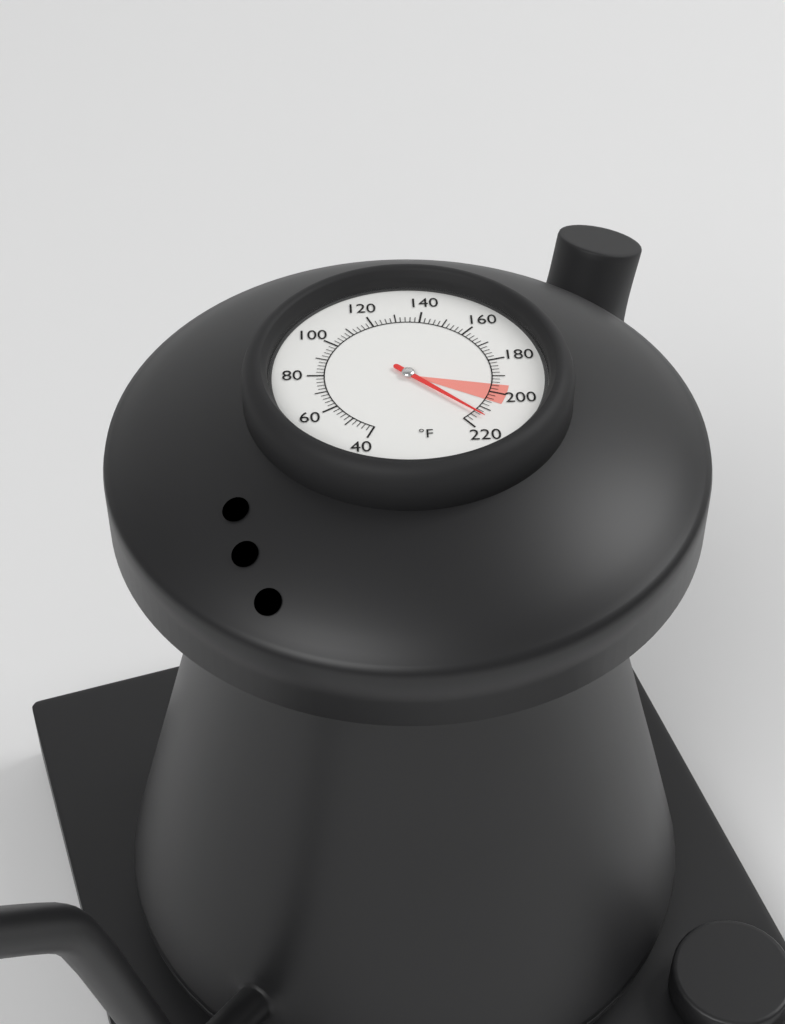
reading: 214 °F
